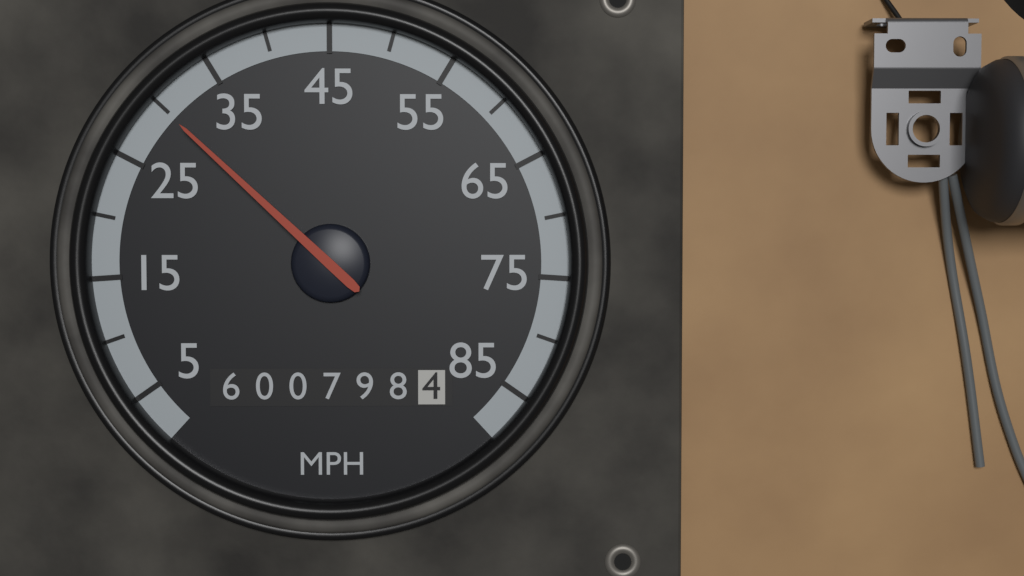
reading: 30 MPH
